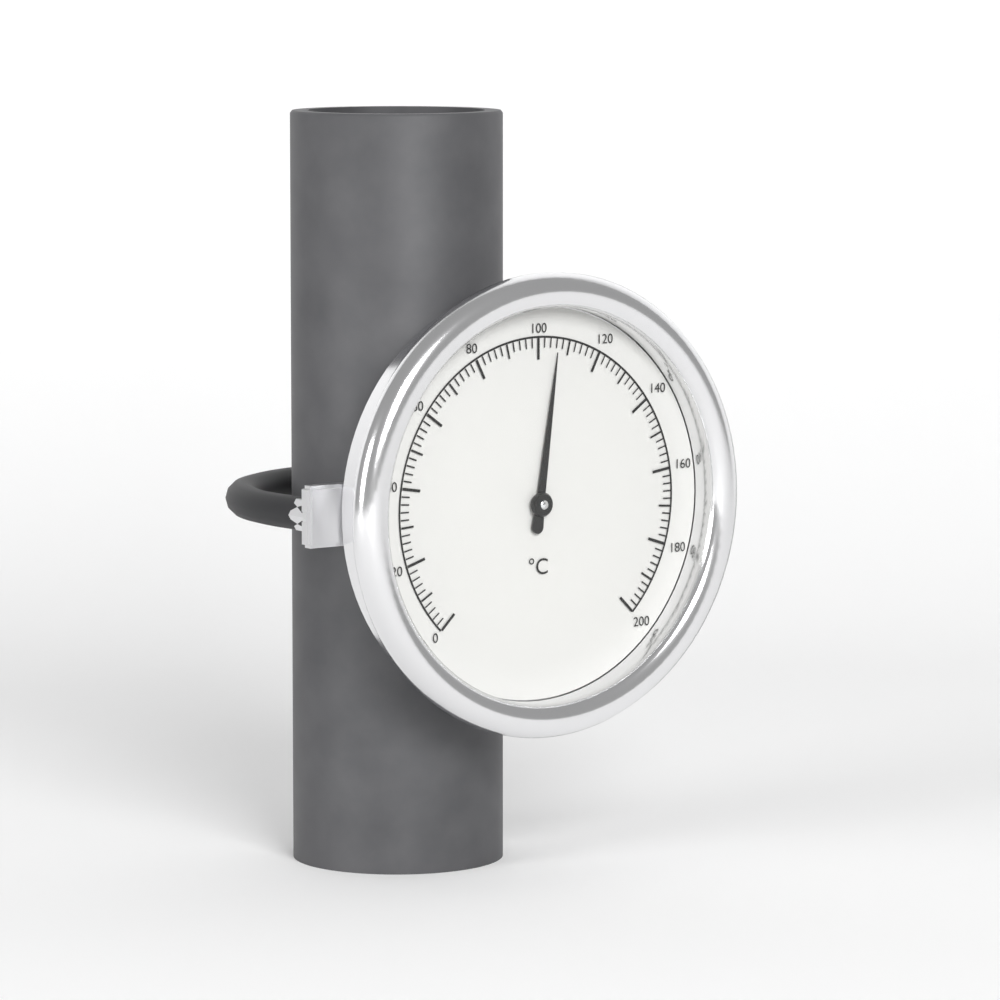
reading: 106 °C
